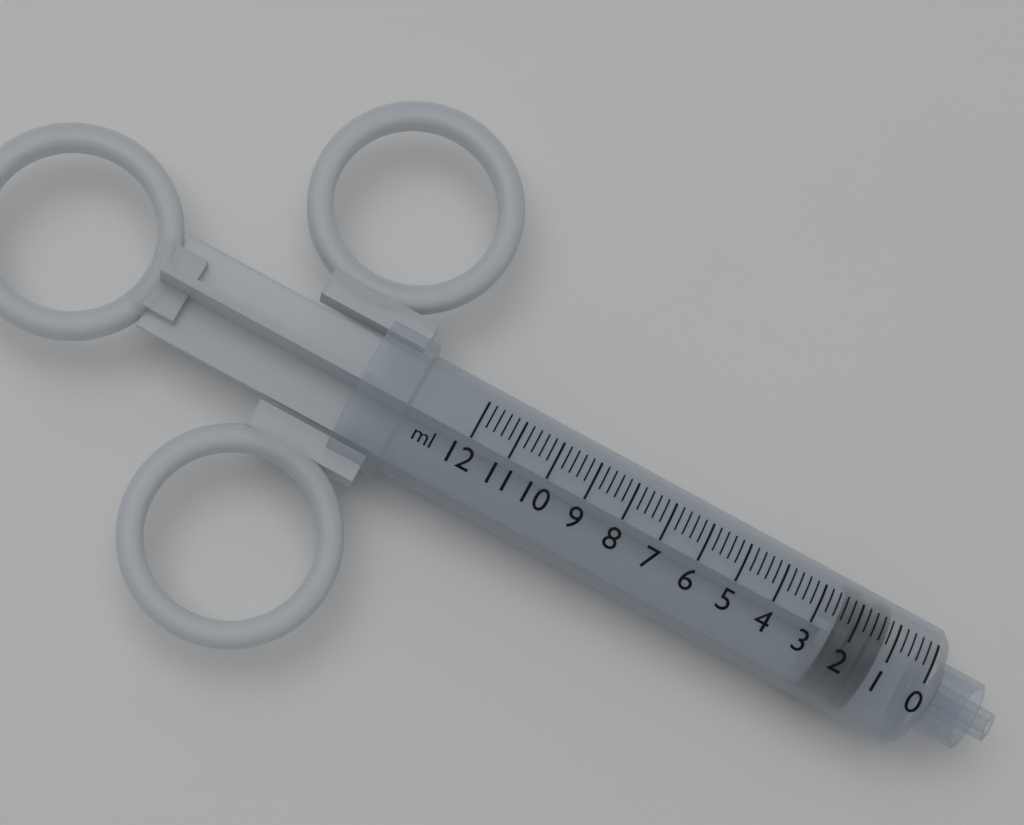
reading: 1.2 ml
